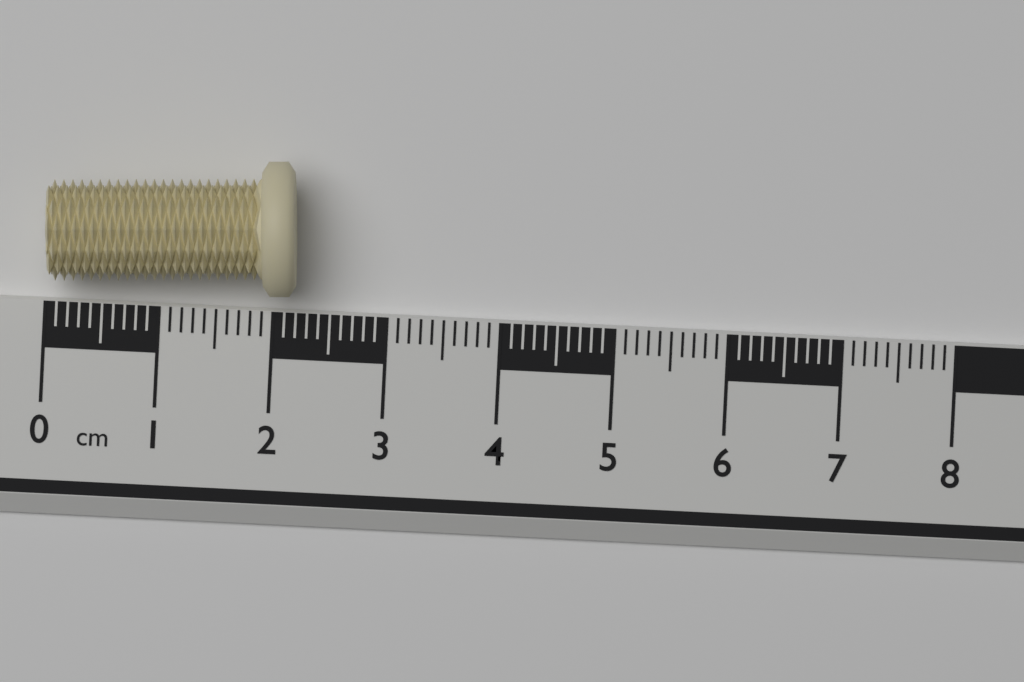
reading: 2.2 cm
